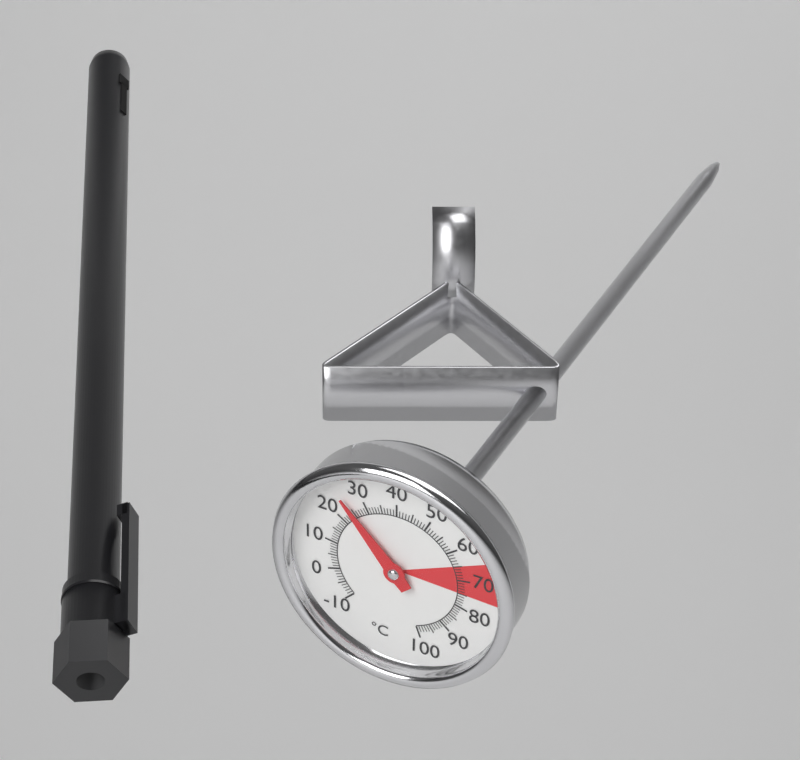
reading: 25 °C
